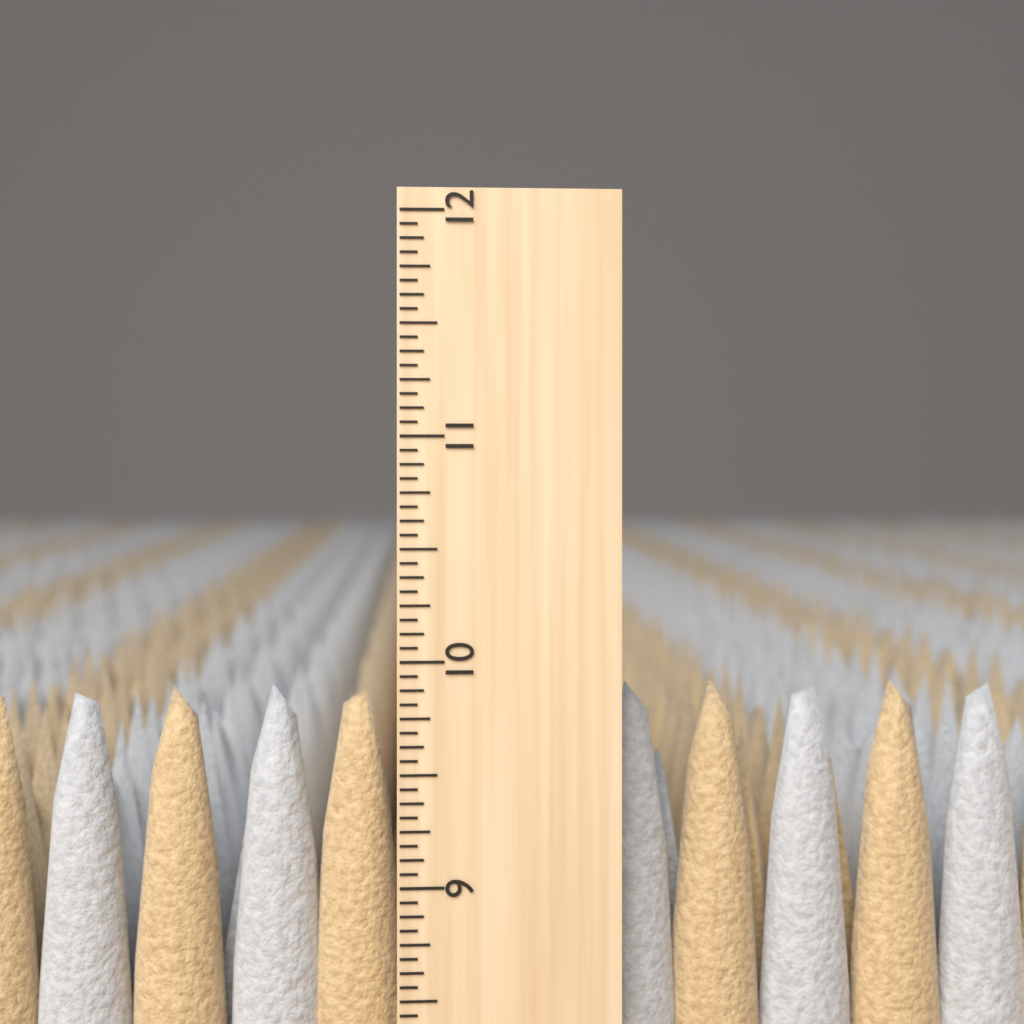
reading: 9.8750 inch
